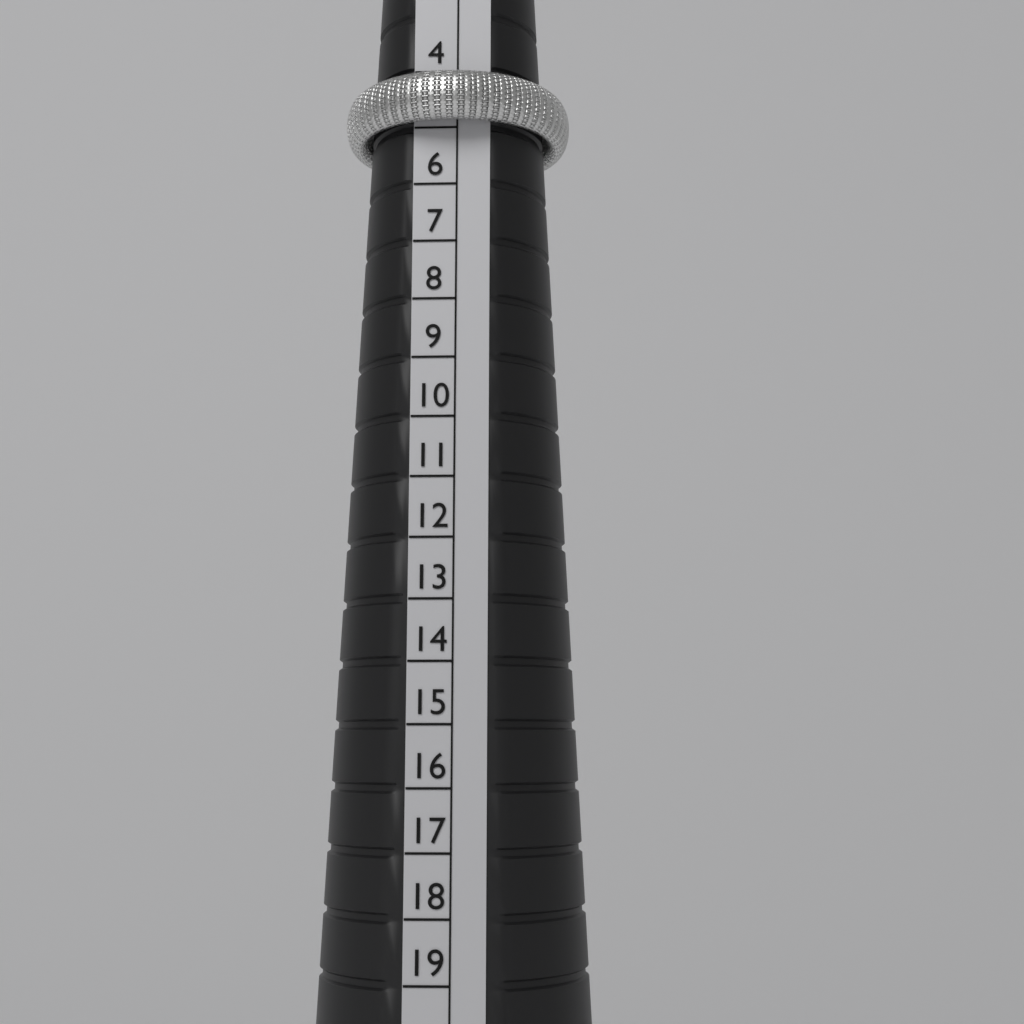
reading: 5 (no unit)
